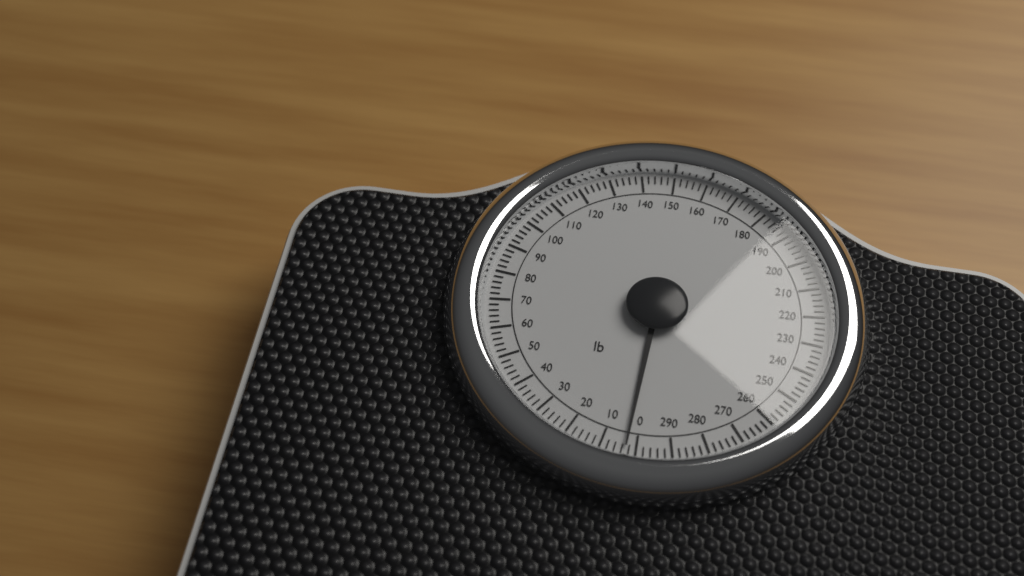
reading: 3 lb
